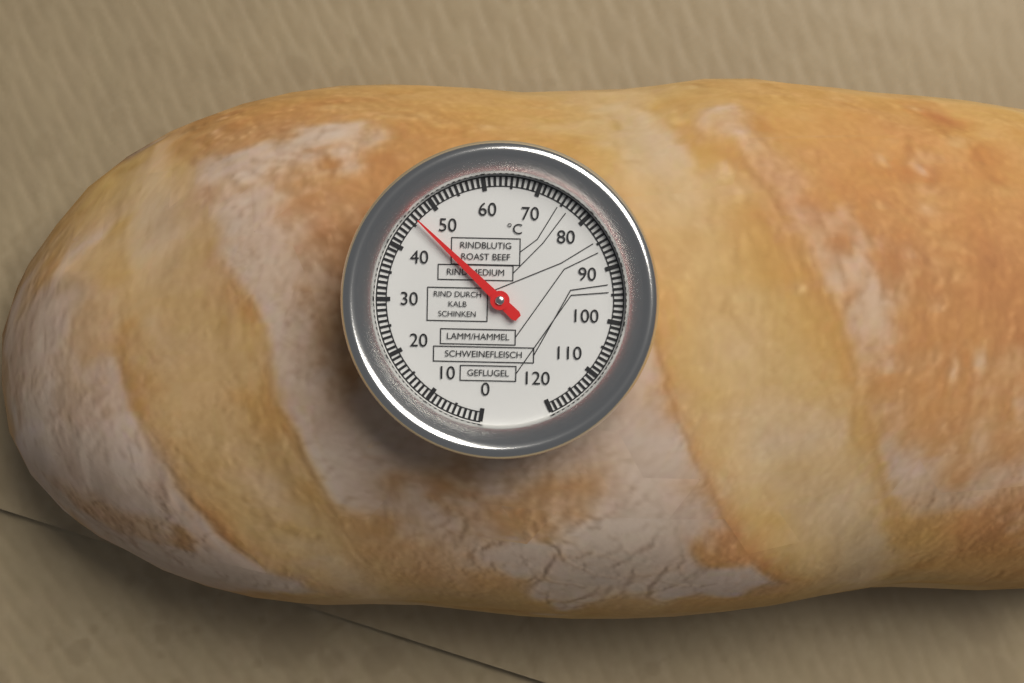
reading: 46 °C
